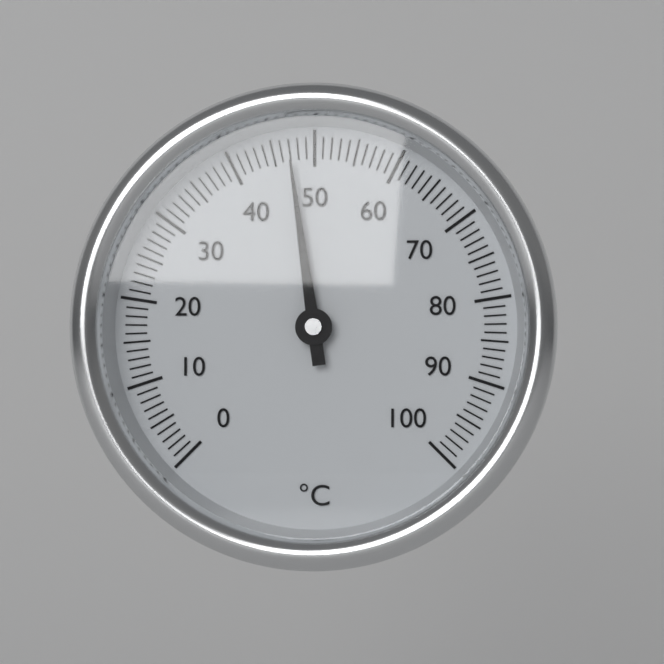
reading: 47 °C
